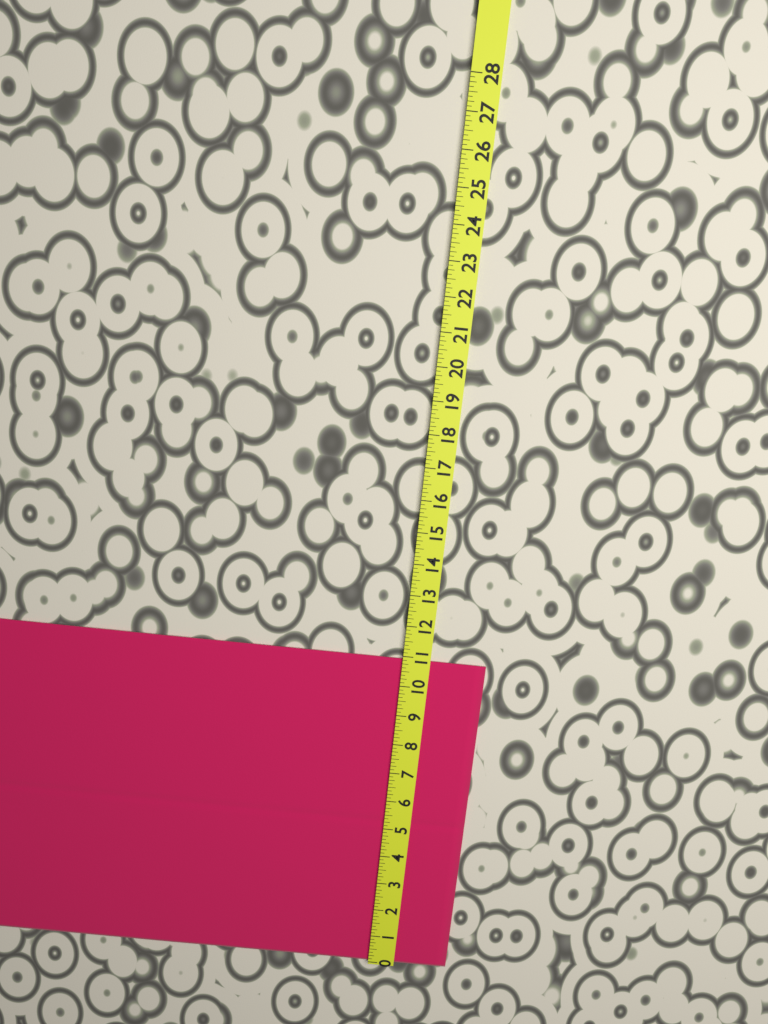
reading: 10.875 (no unit)
